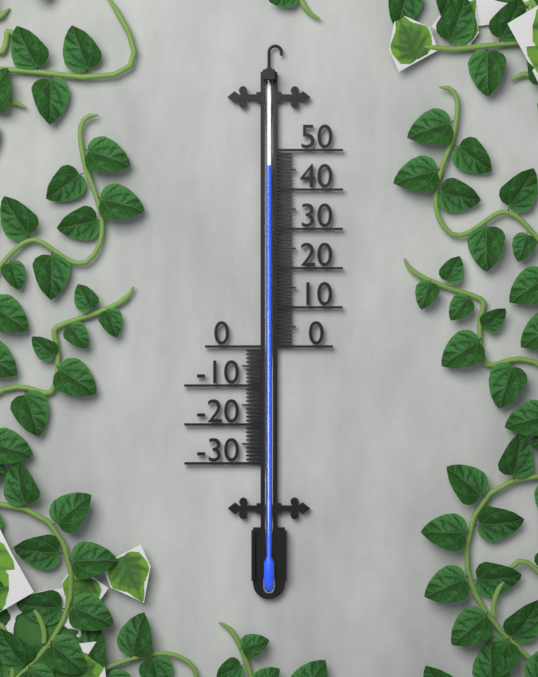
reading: 46 (no unit)
